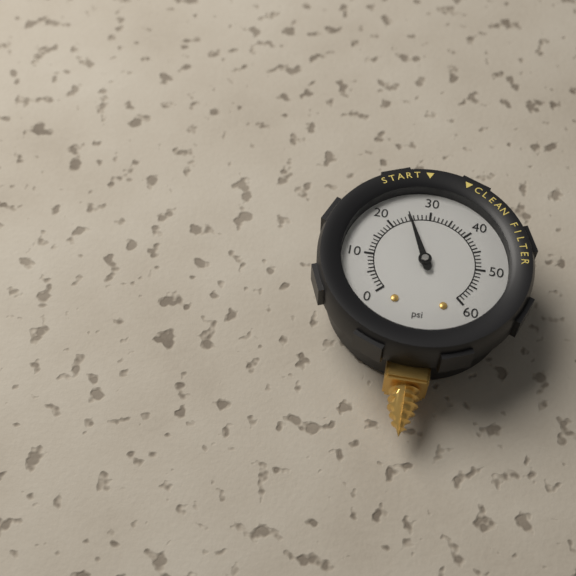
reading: 25 psi
